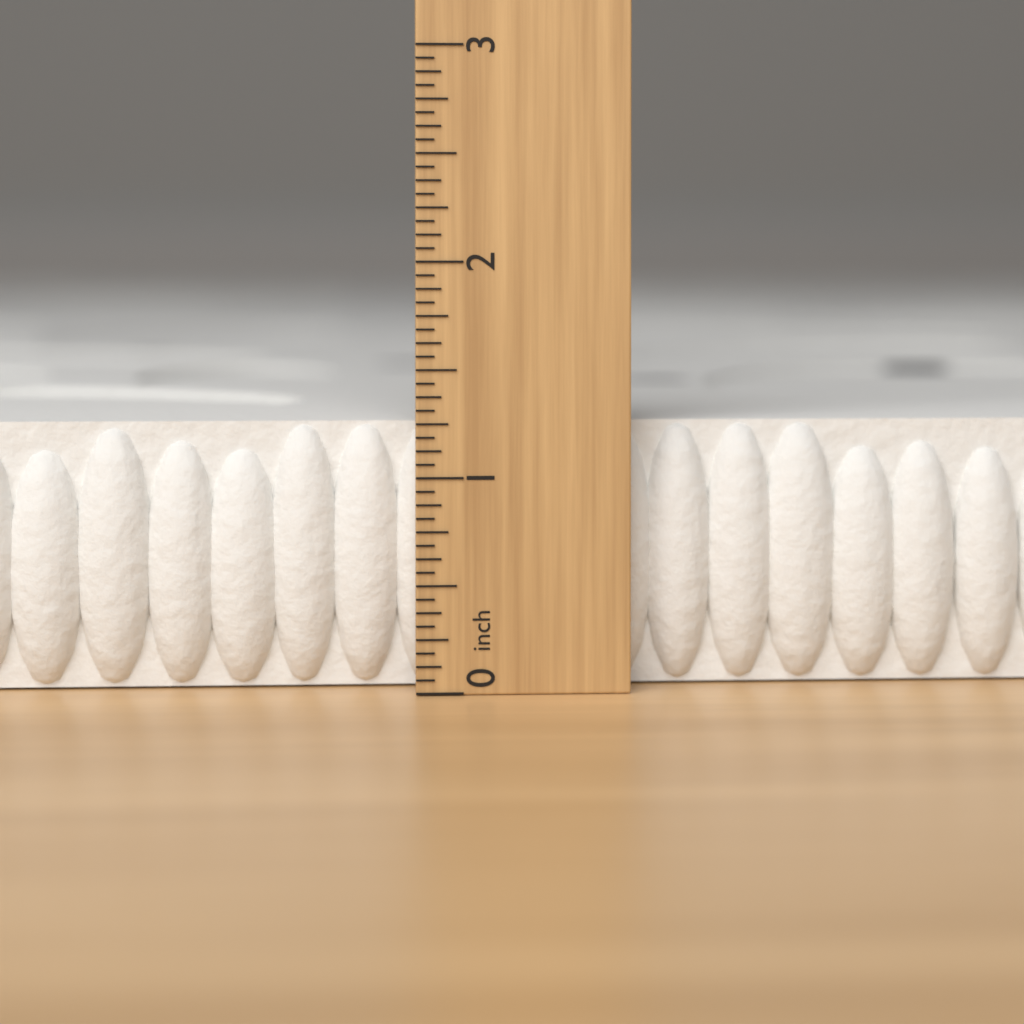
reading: 1.2500 inch
